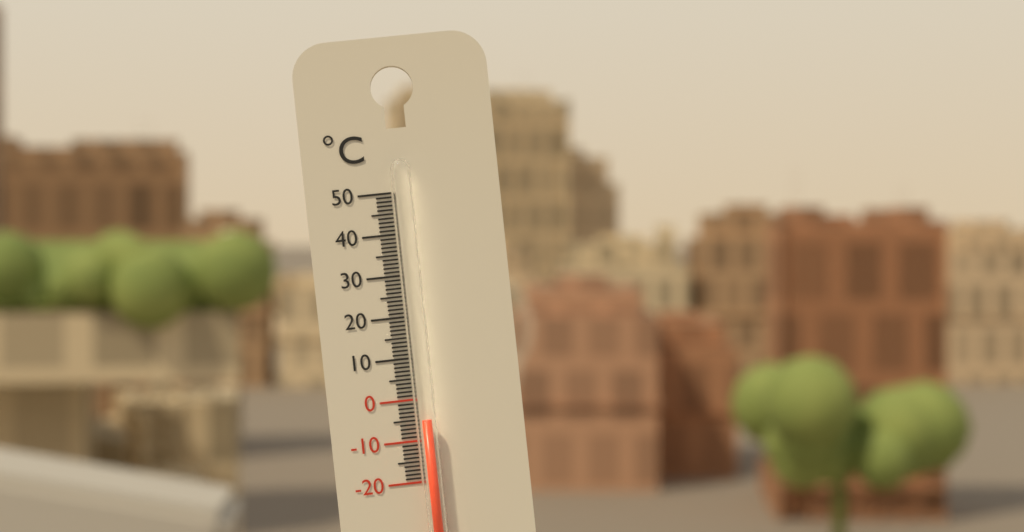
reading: -5 °C
